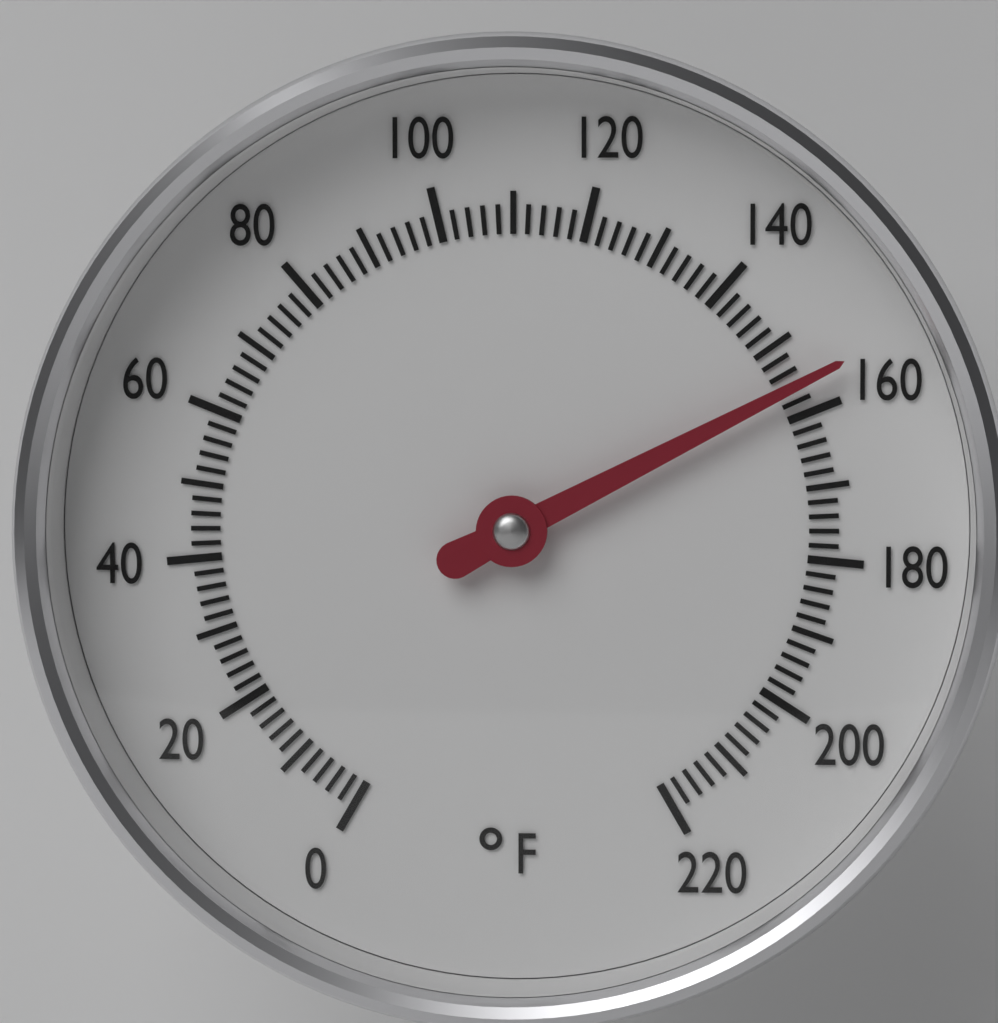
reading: 156 °F
